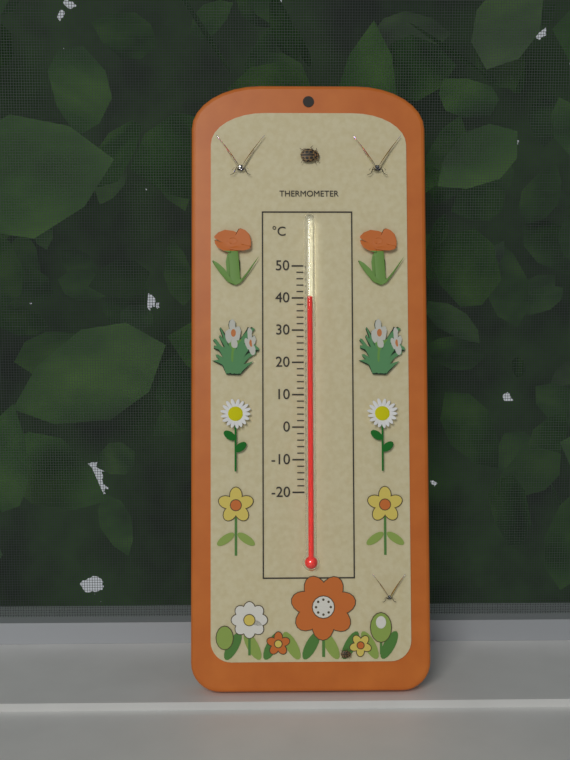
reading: 40 °C
